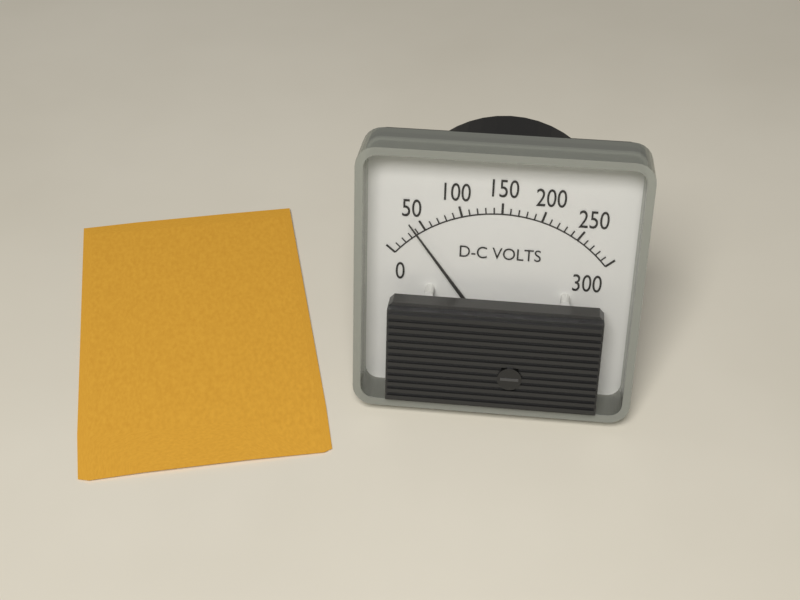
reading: 40 V
